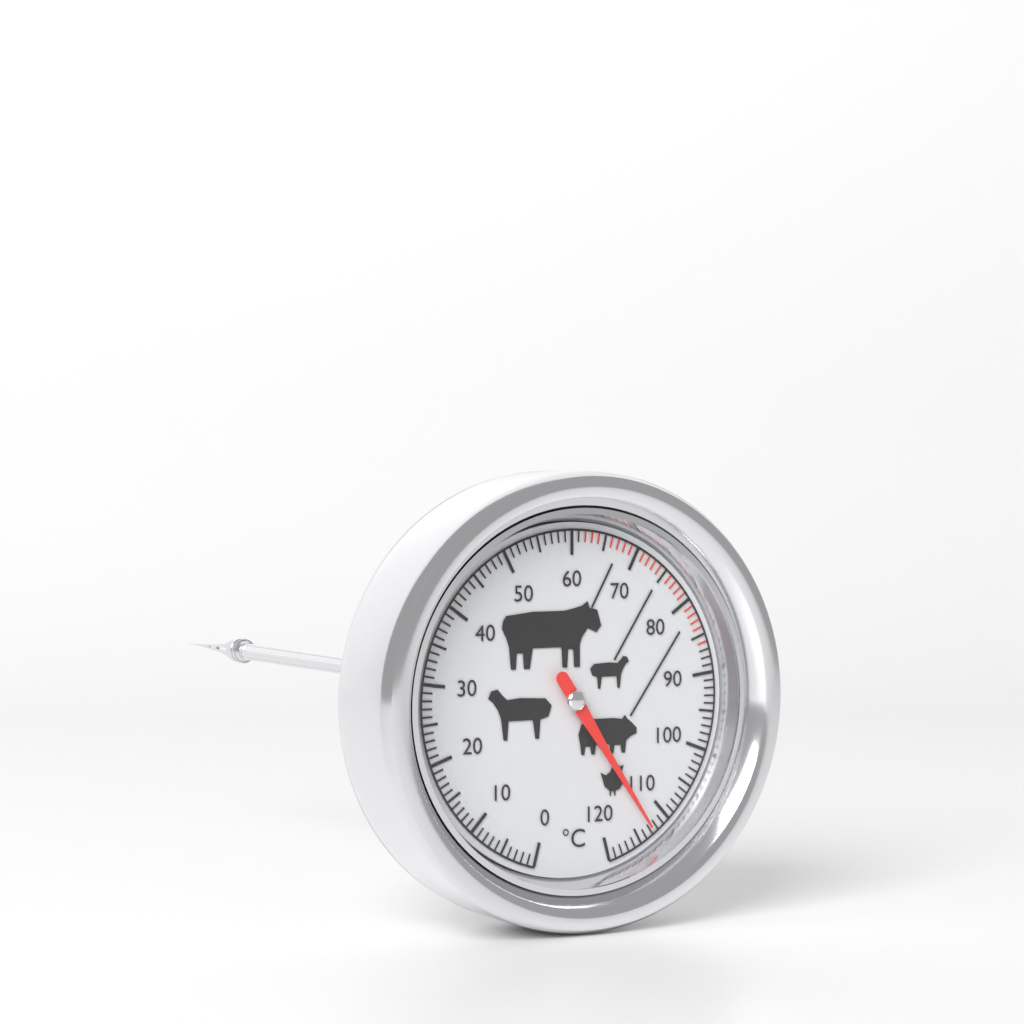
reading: 113 °C
